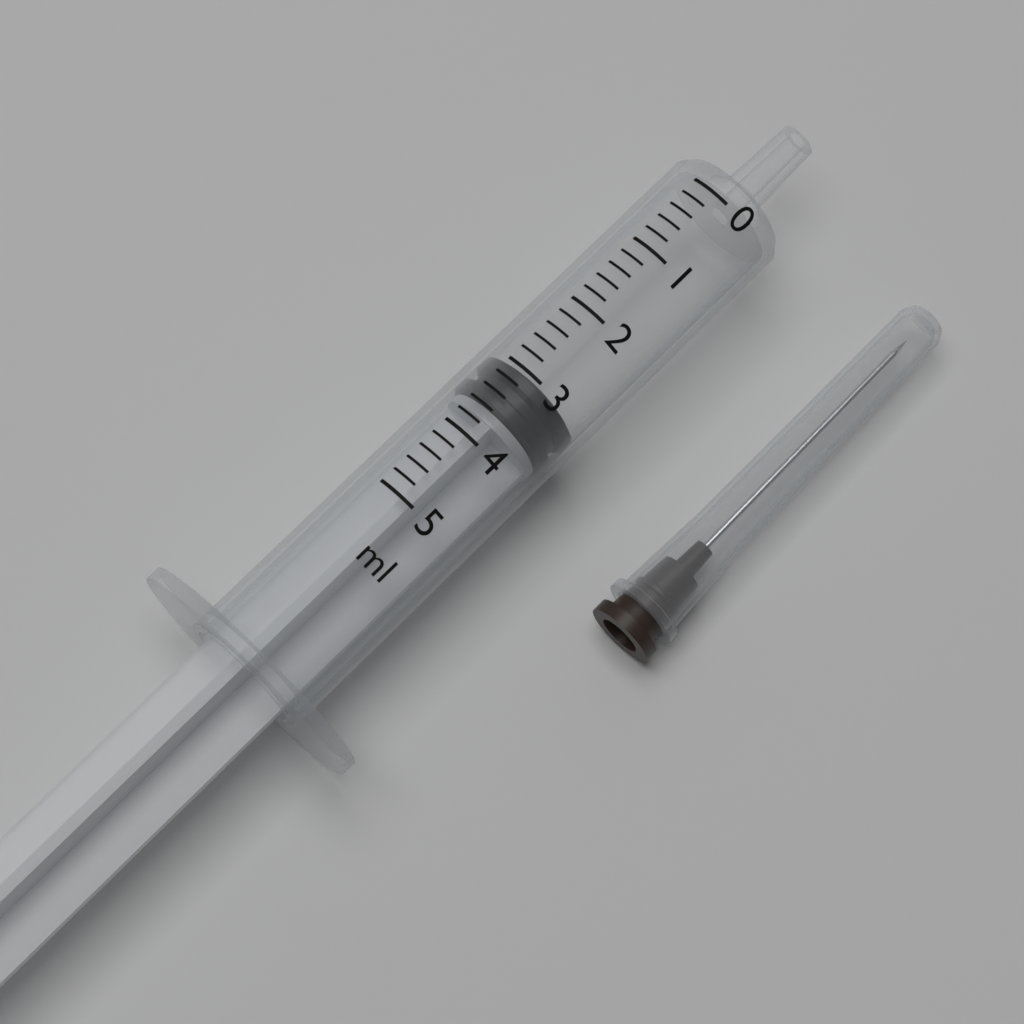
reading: 3.0 ml
